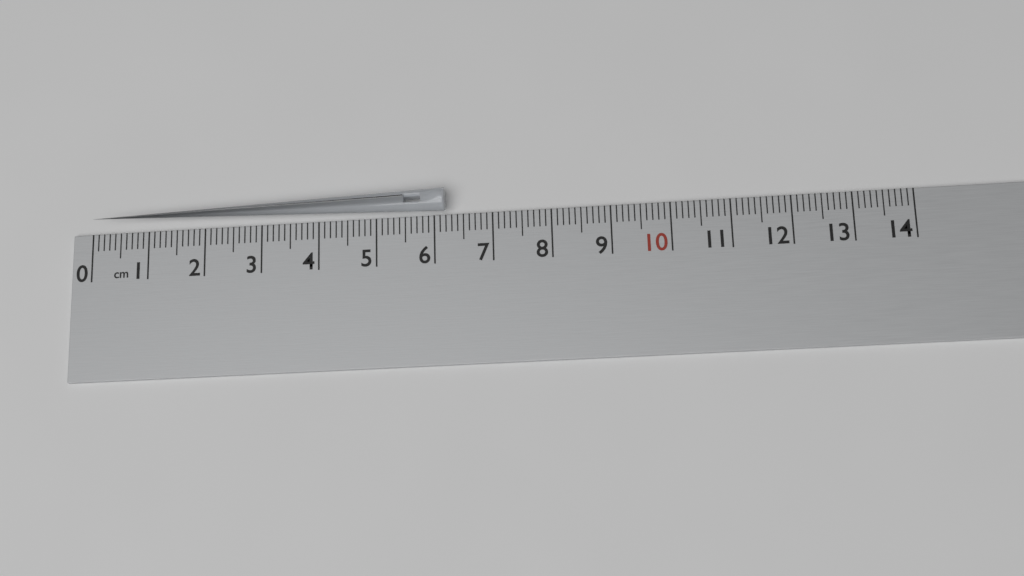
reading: 6.2 cm
